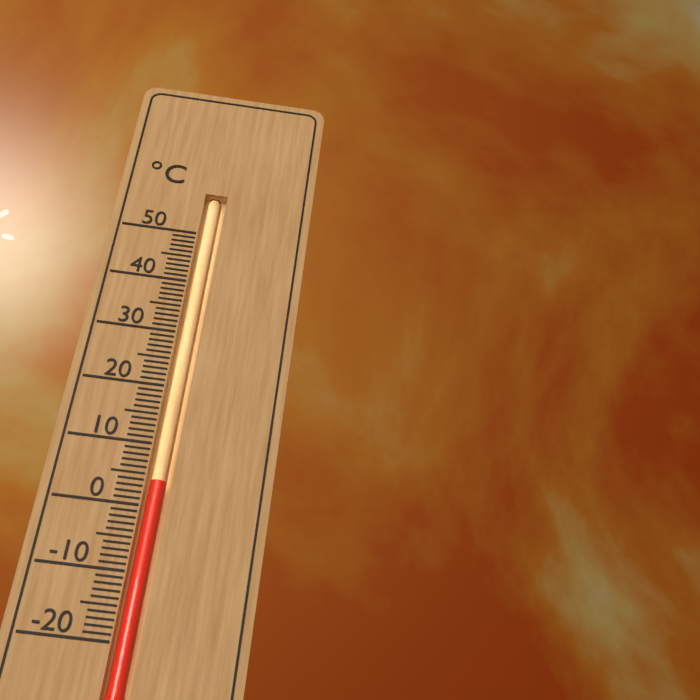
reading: 4 °C
